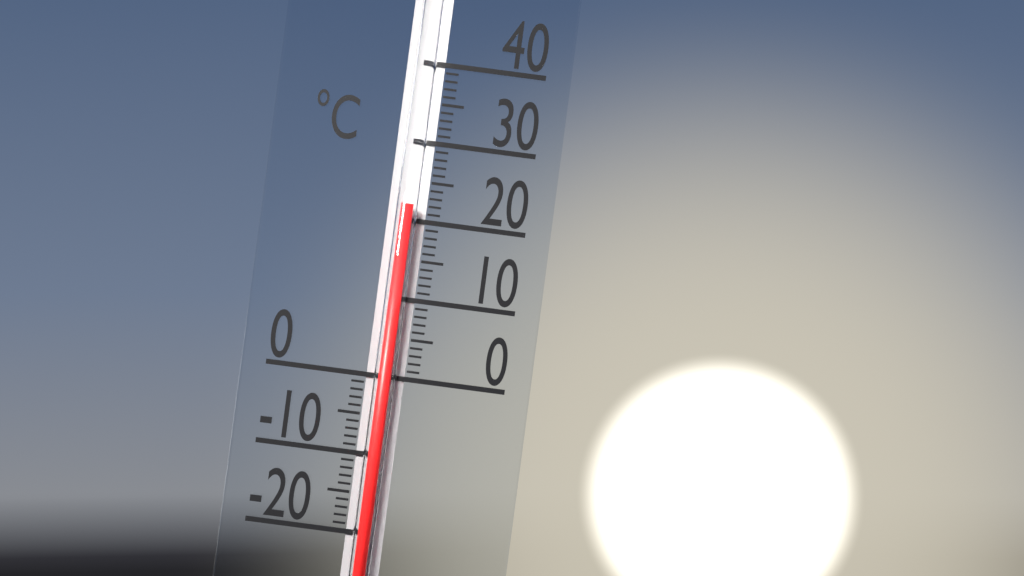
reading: 22 °C
